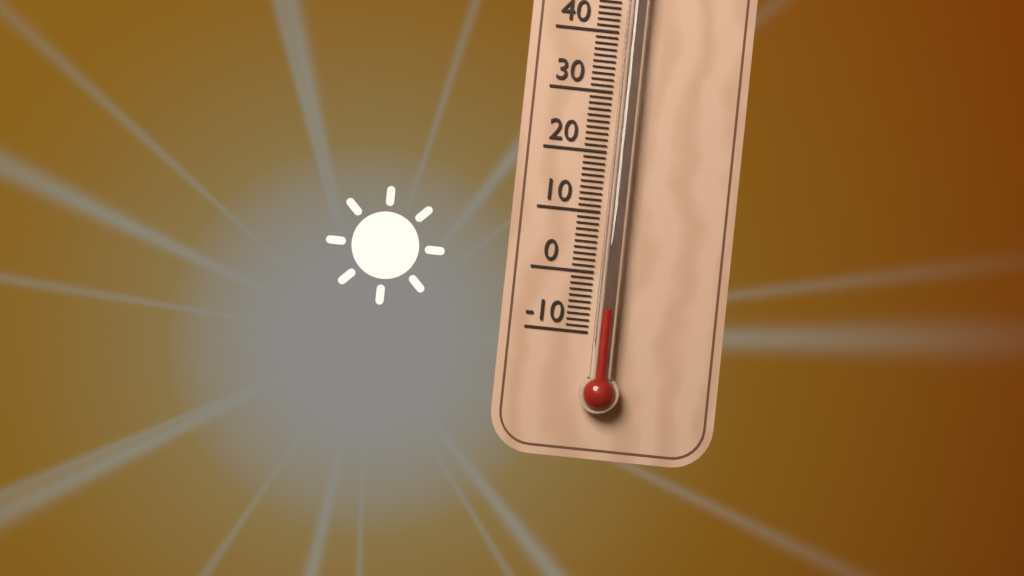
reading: -6 °C
